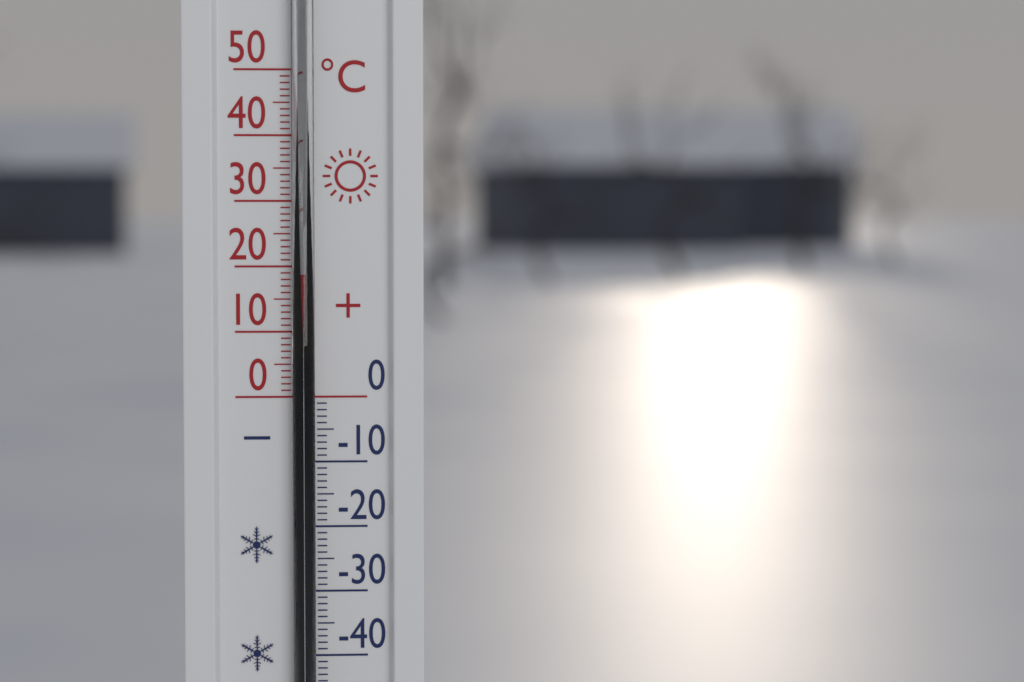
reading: 19 °C
